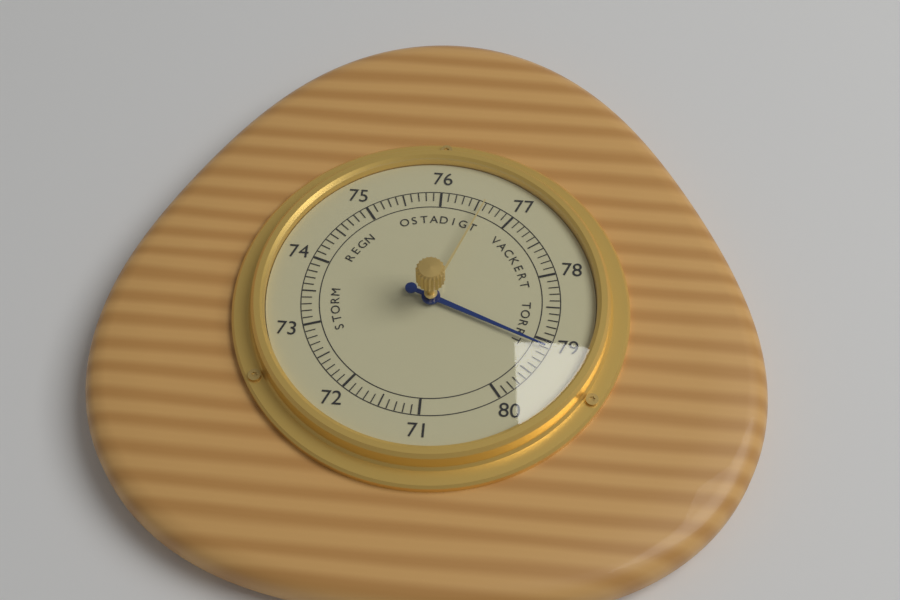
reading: 79.1 (no unit)
